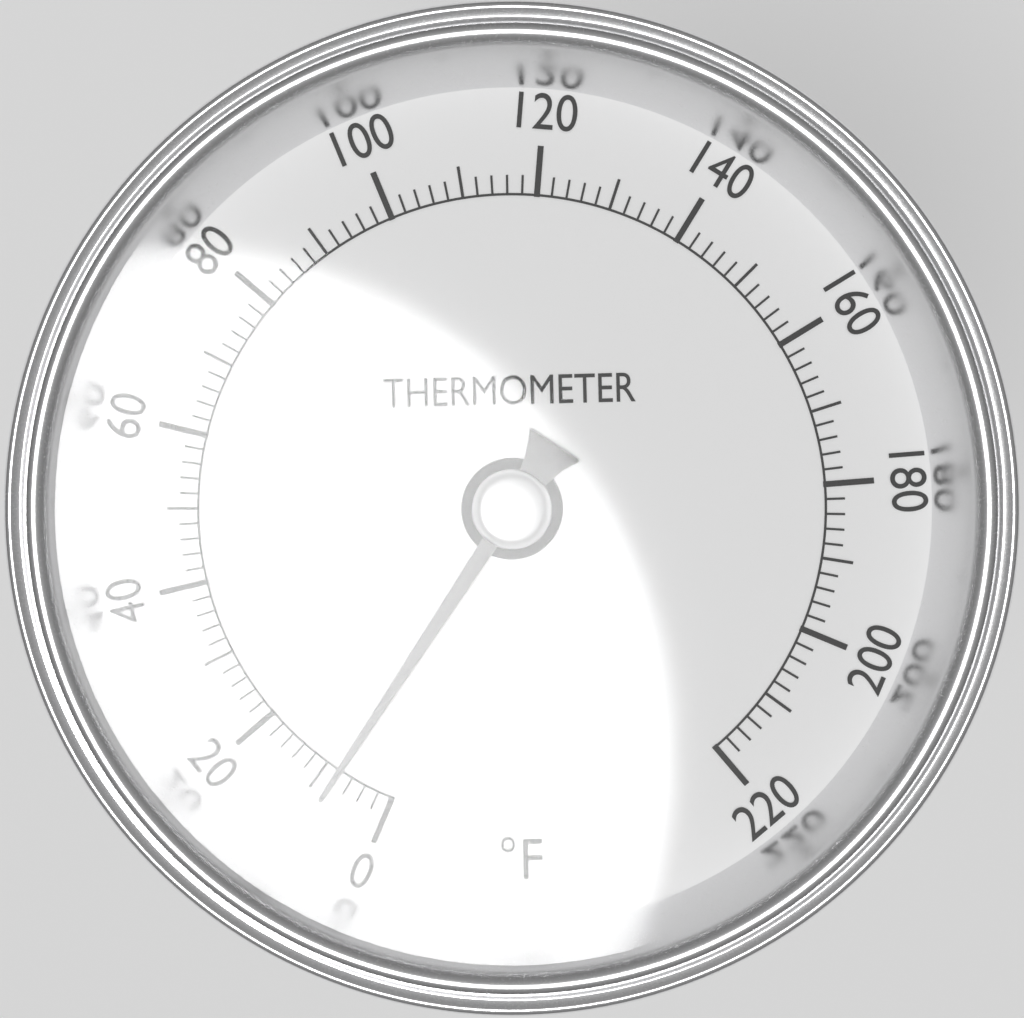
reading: 8 °F
